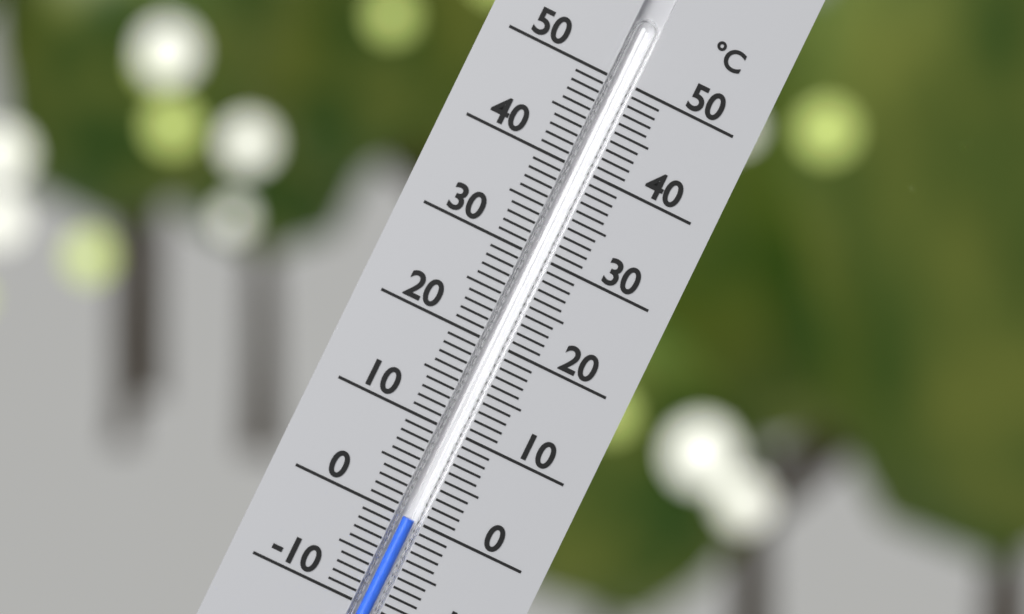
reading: 0 °C
